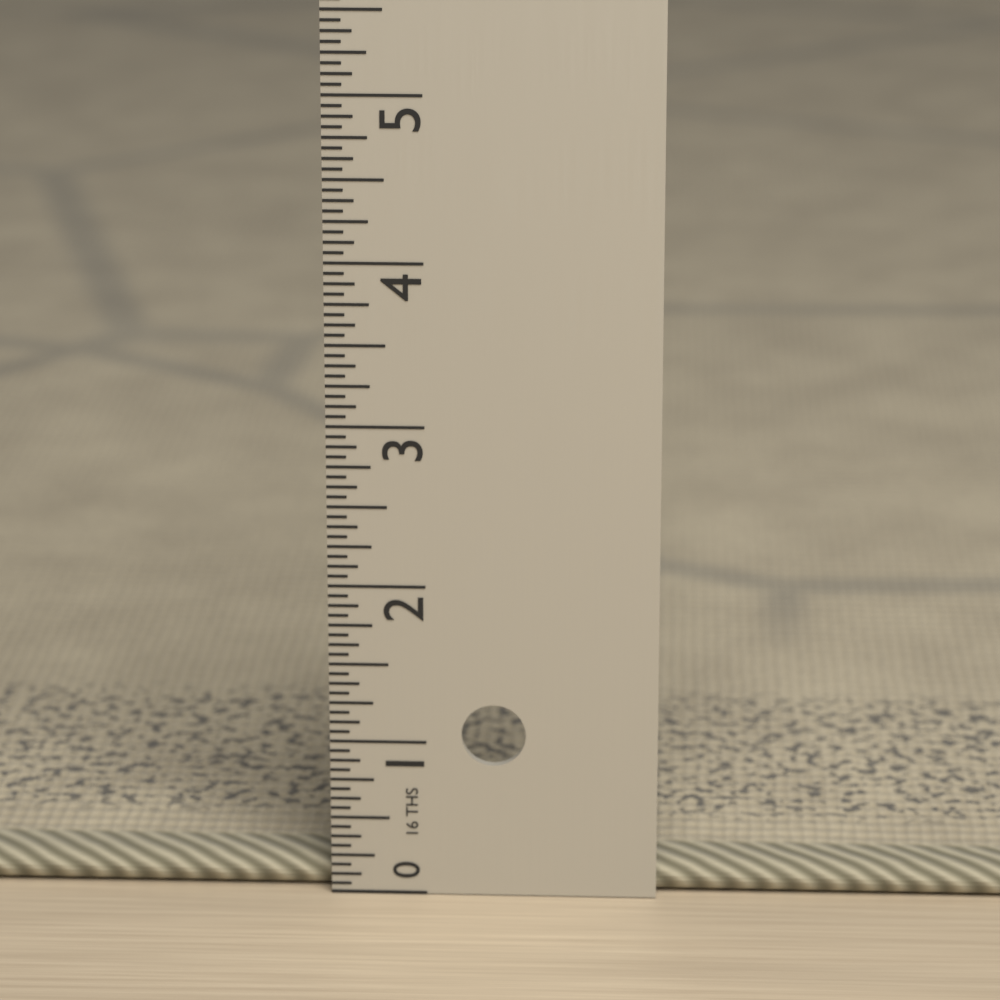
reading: 0.1875 in
